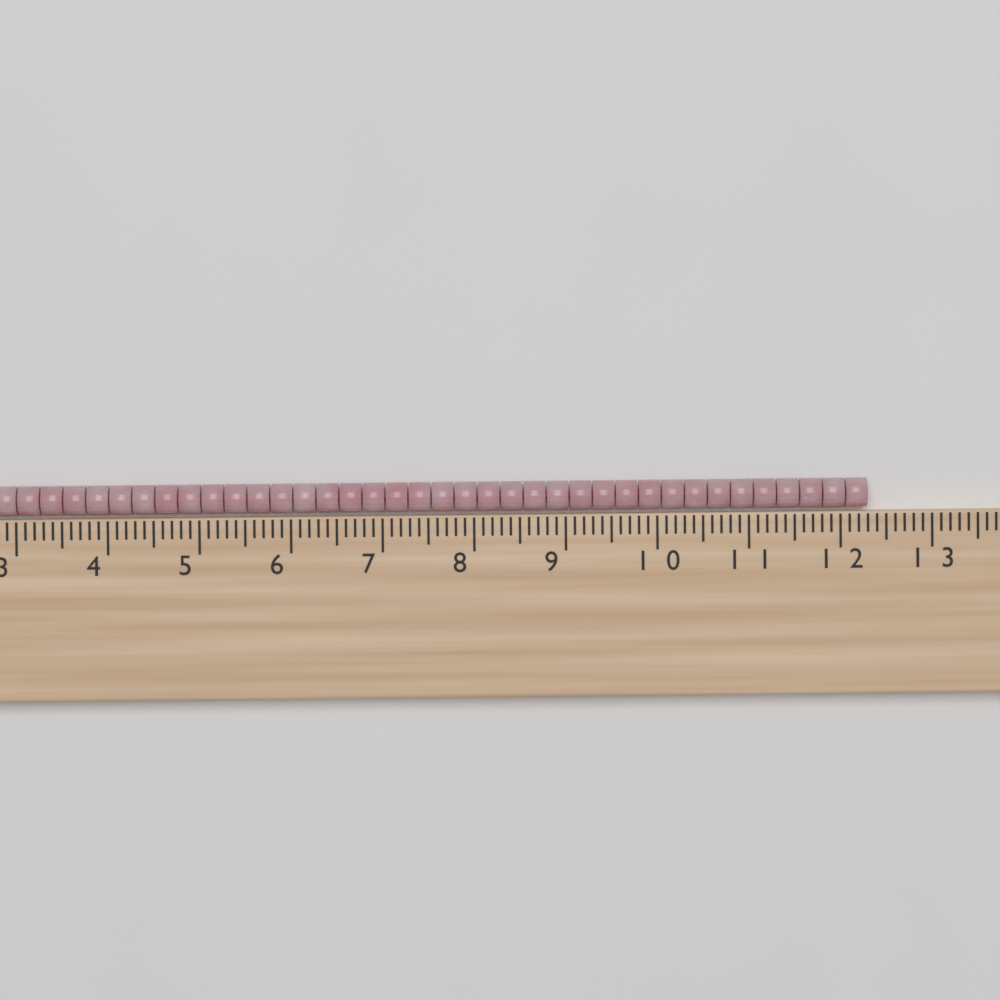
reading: 12.3 cm
